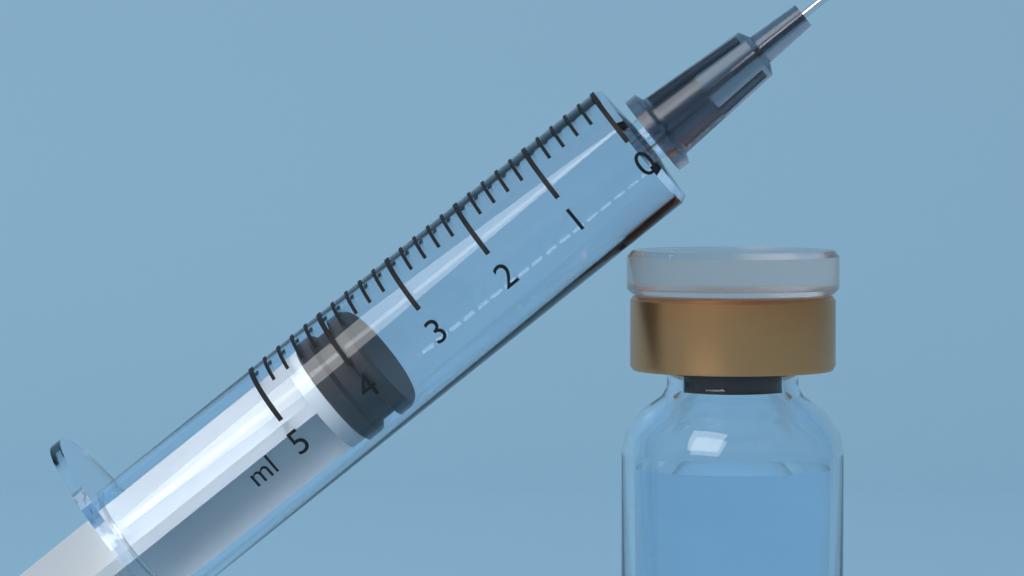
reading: 3.8 ml
